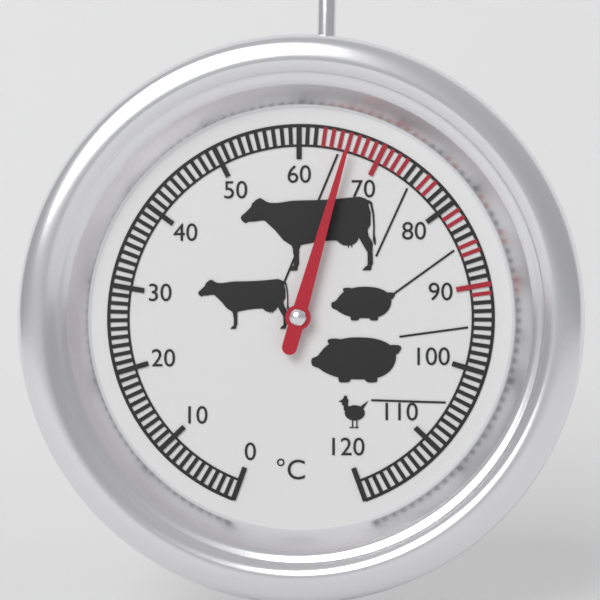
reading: 66 °C
